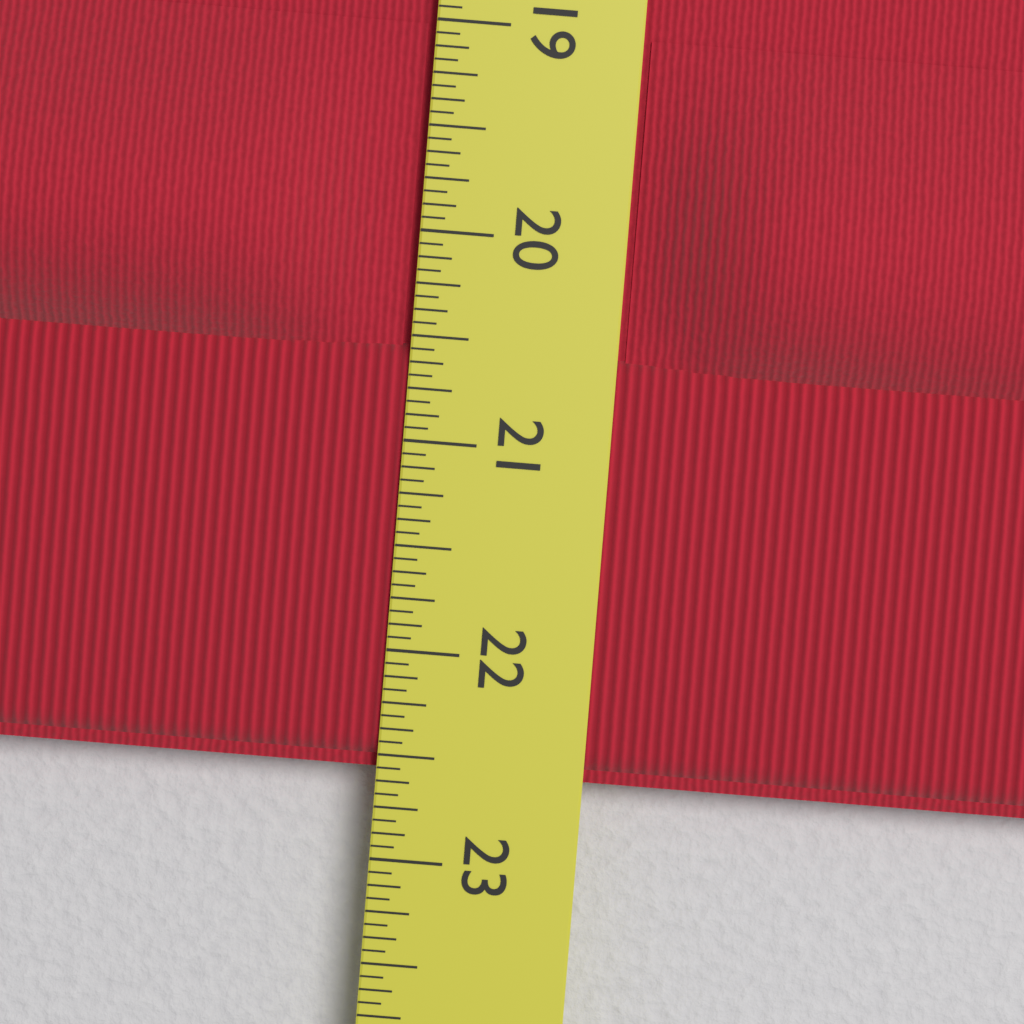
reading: 22.5625 in
